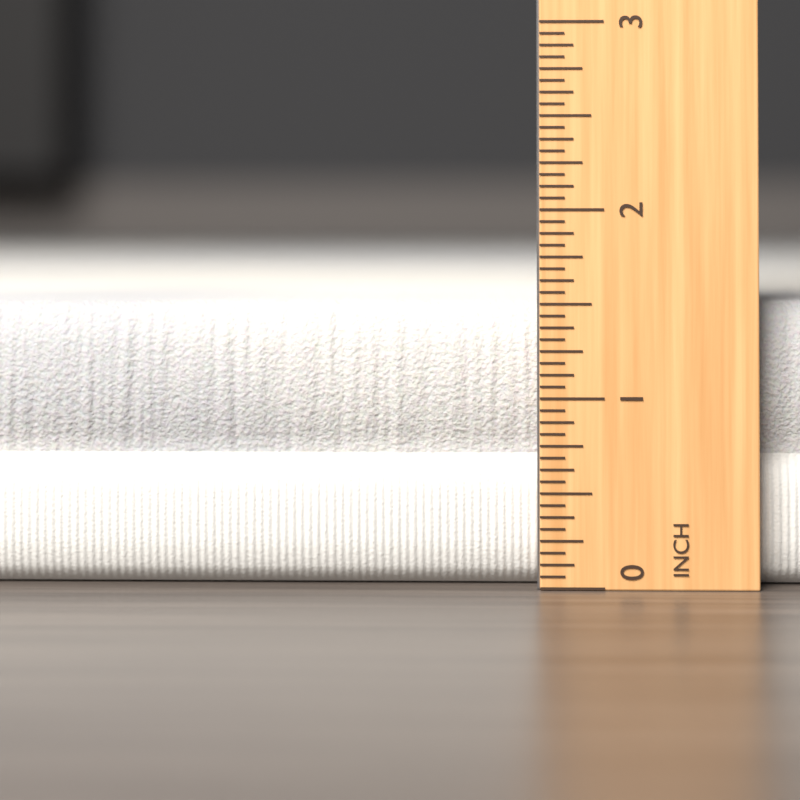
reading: 1.5000 inch
